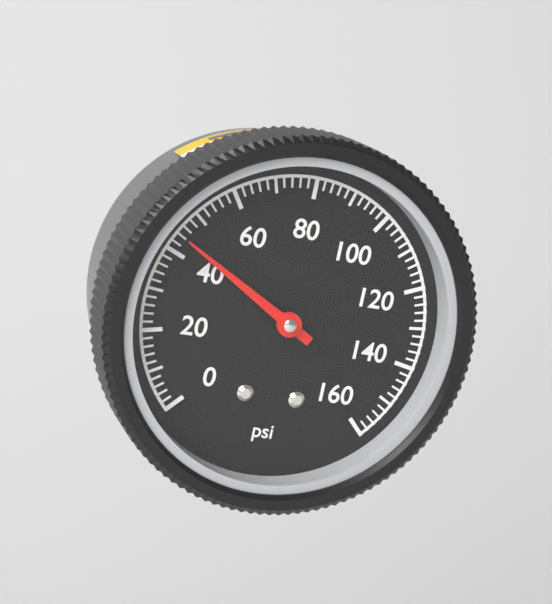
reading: 44 psi
